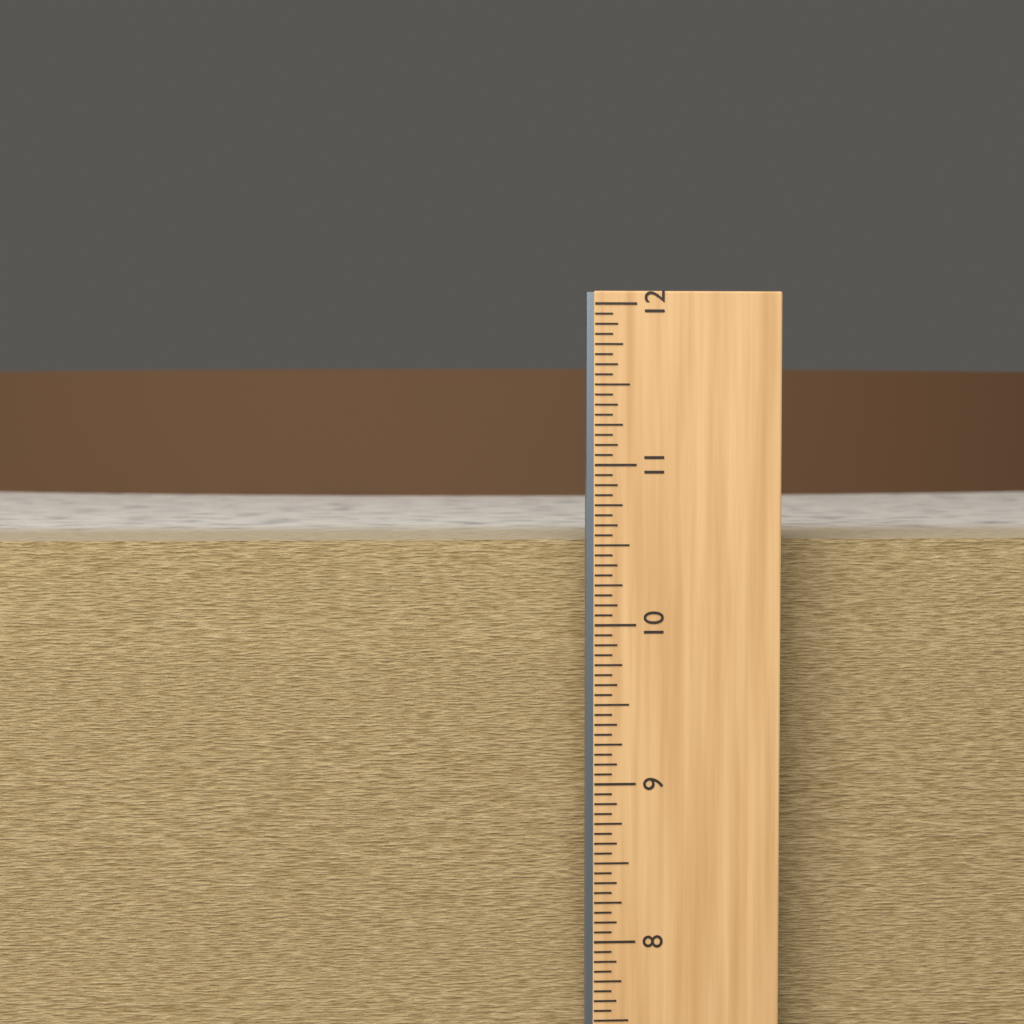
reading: 10.5000 in
